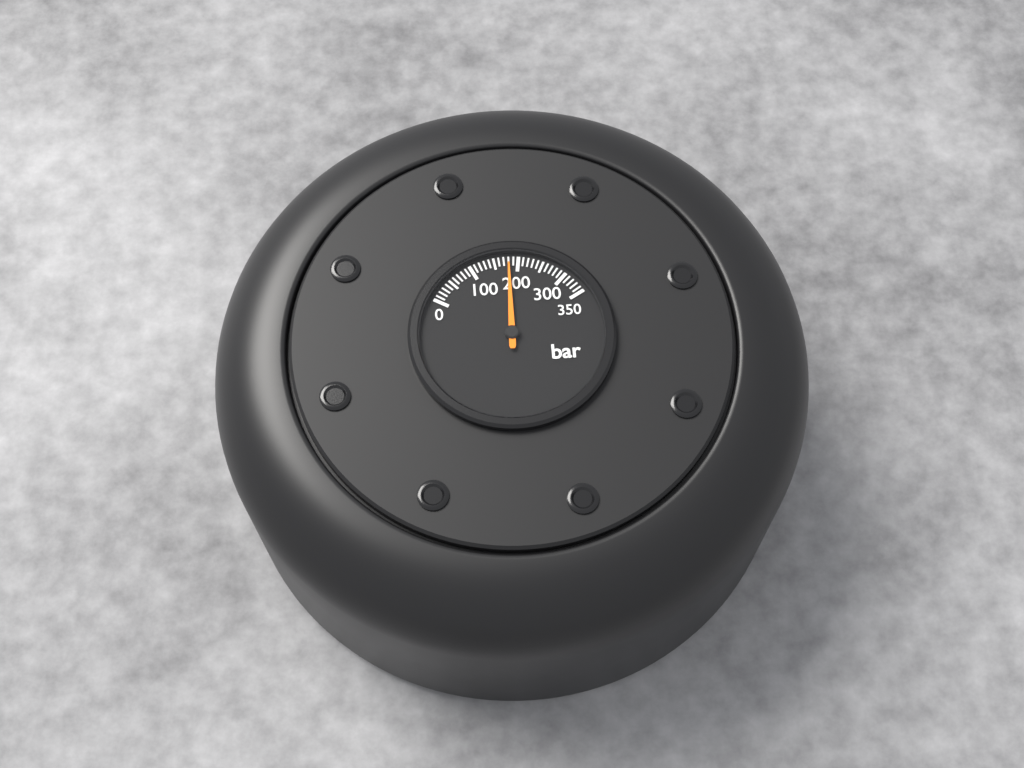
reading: 180 bar
